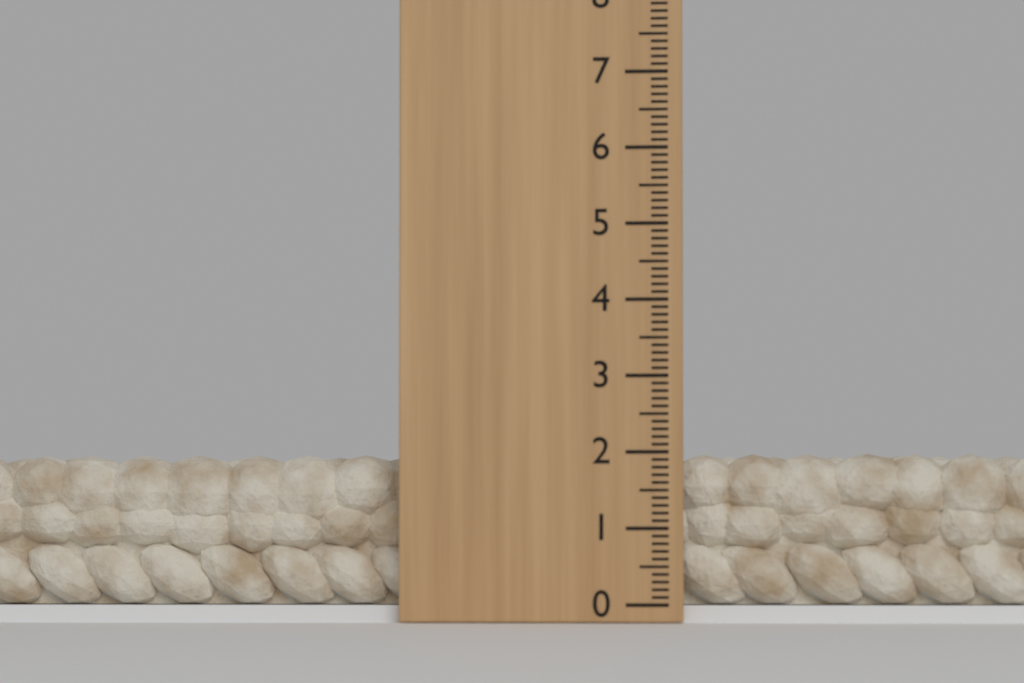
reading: 2.0 (no unit)
